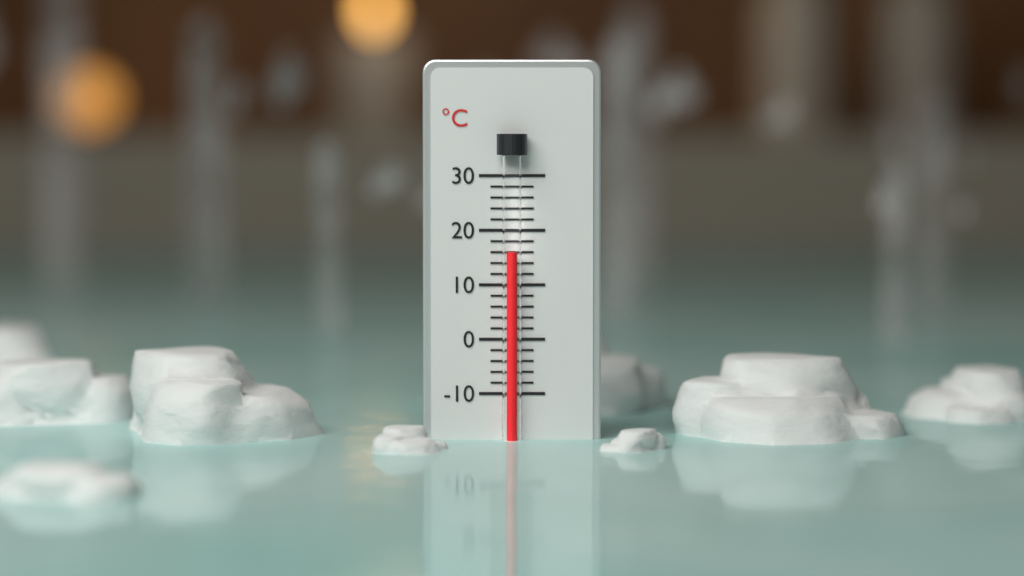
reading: 16 °C
